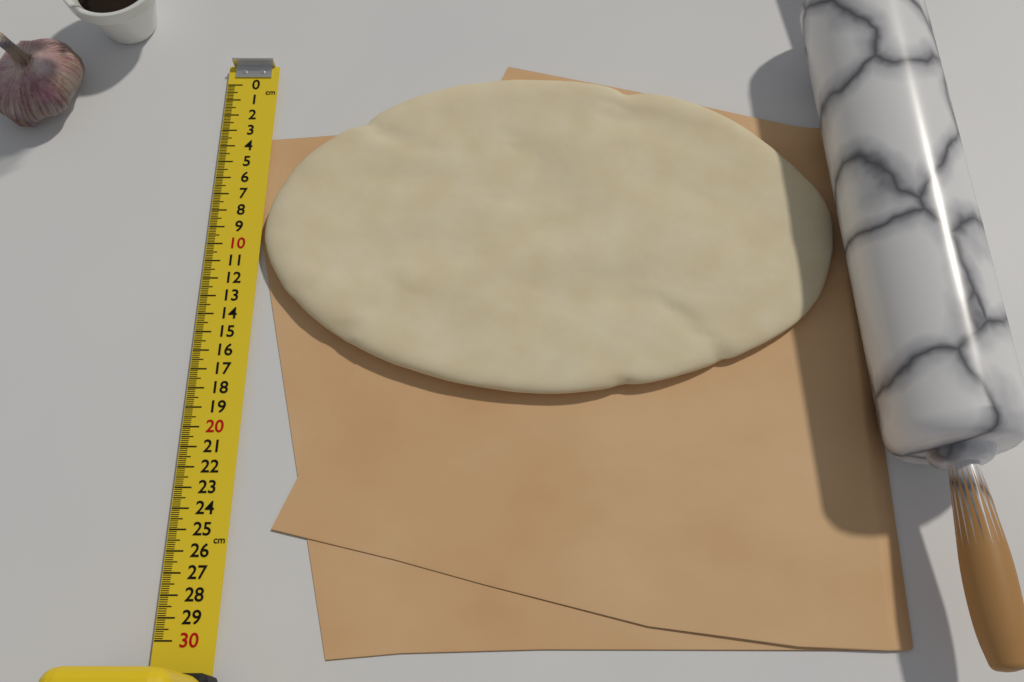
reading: 18.4 cm
